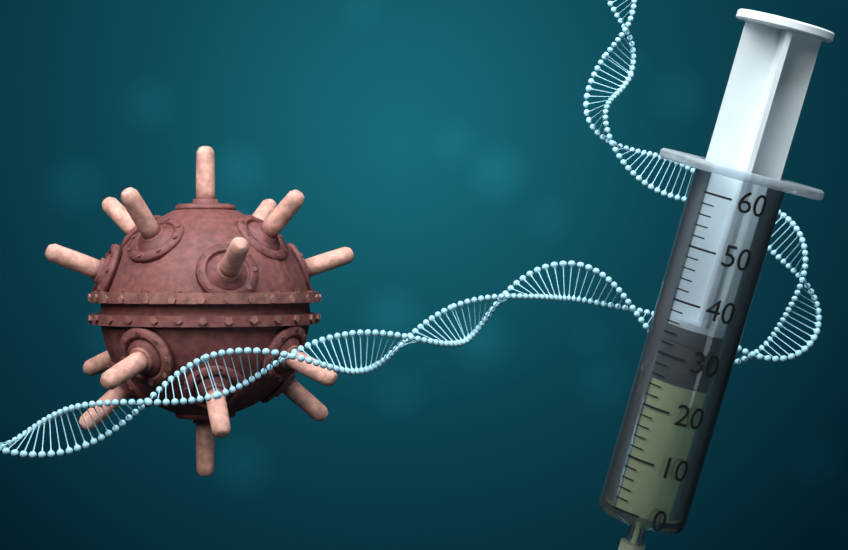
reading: 25 (no unit)
